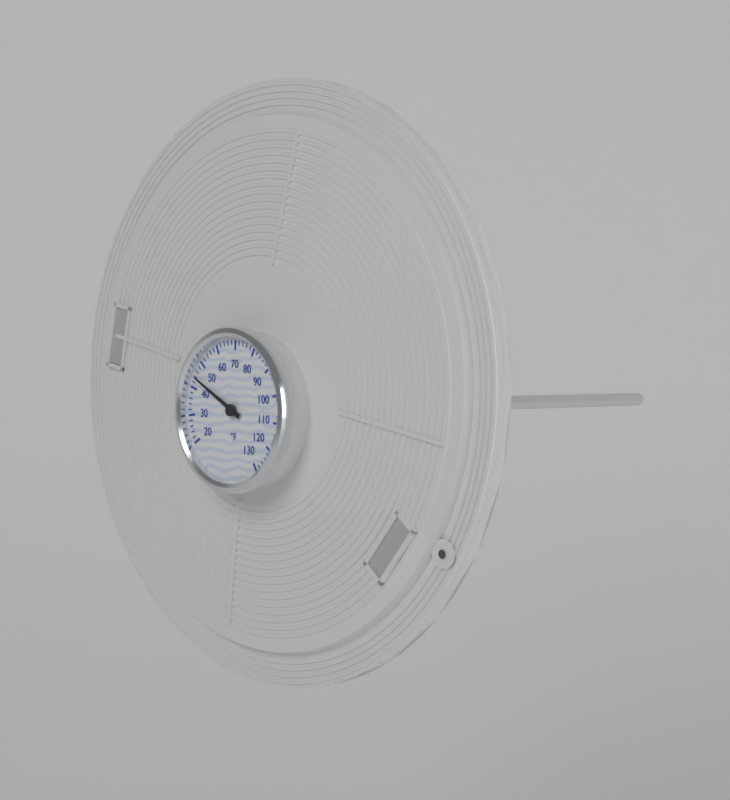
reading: 44 °F
